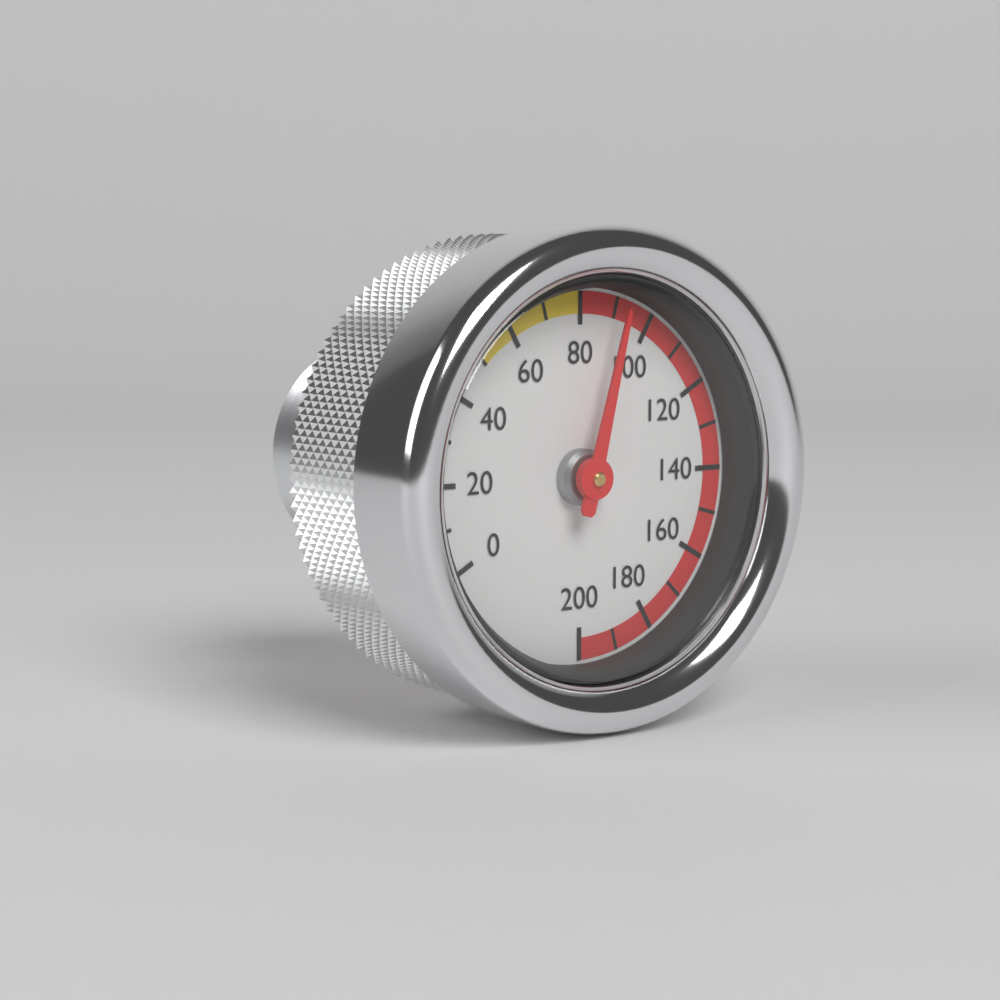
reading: 90 (no unit)
